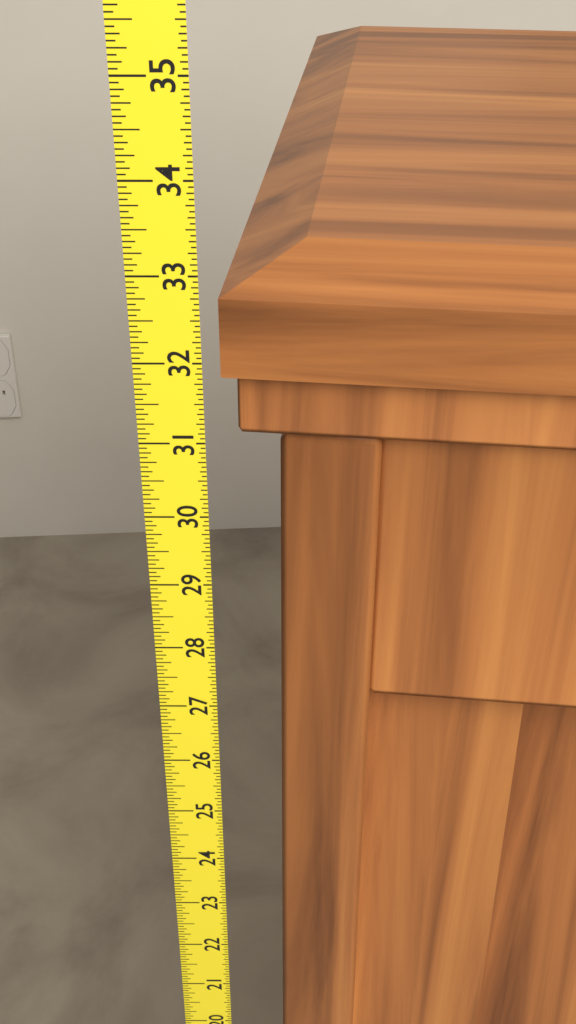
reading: 33.0000 (no unit)
